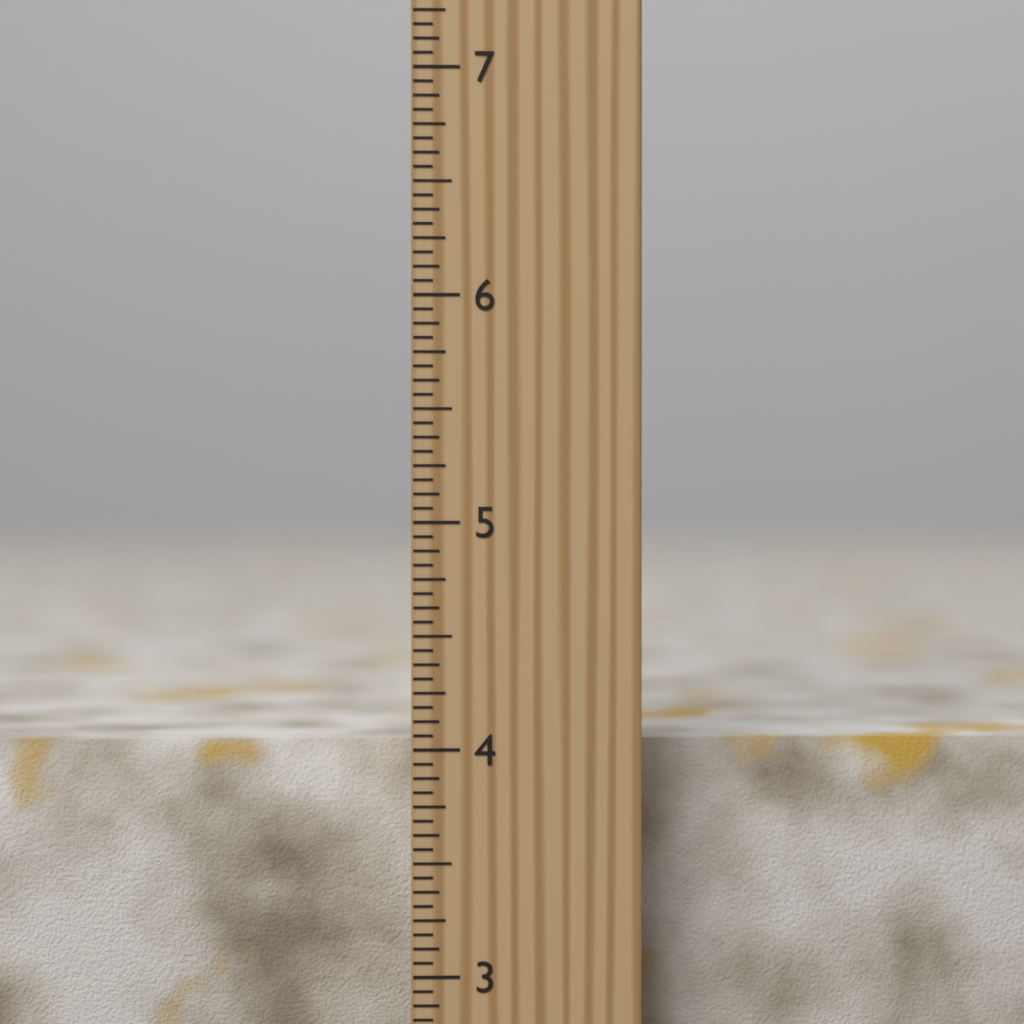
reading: 4.0000 inch
